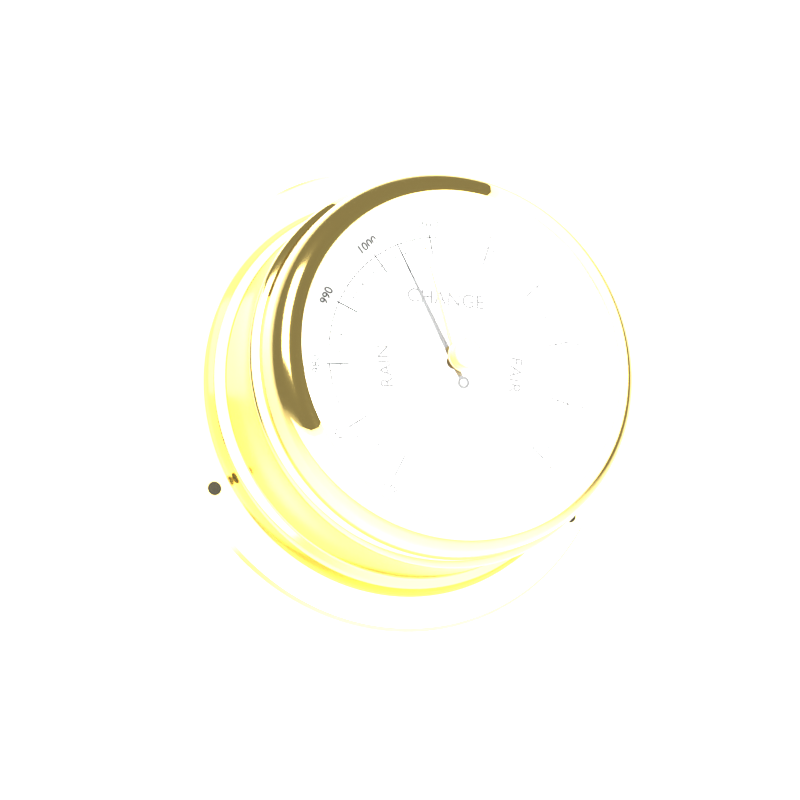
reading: 1004 mbar
